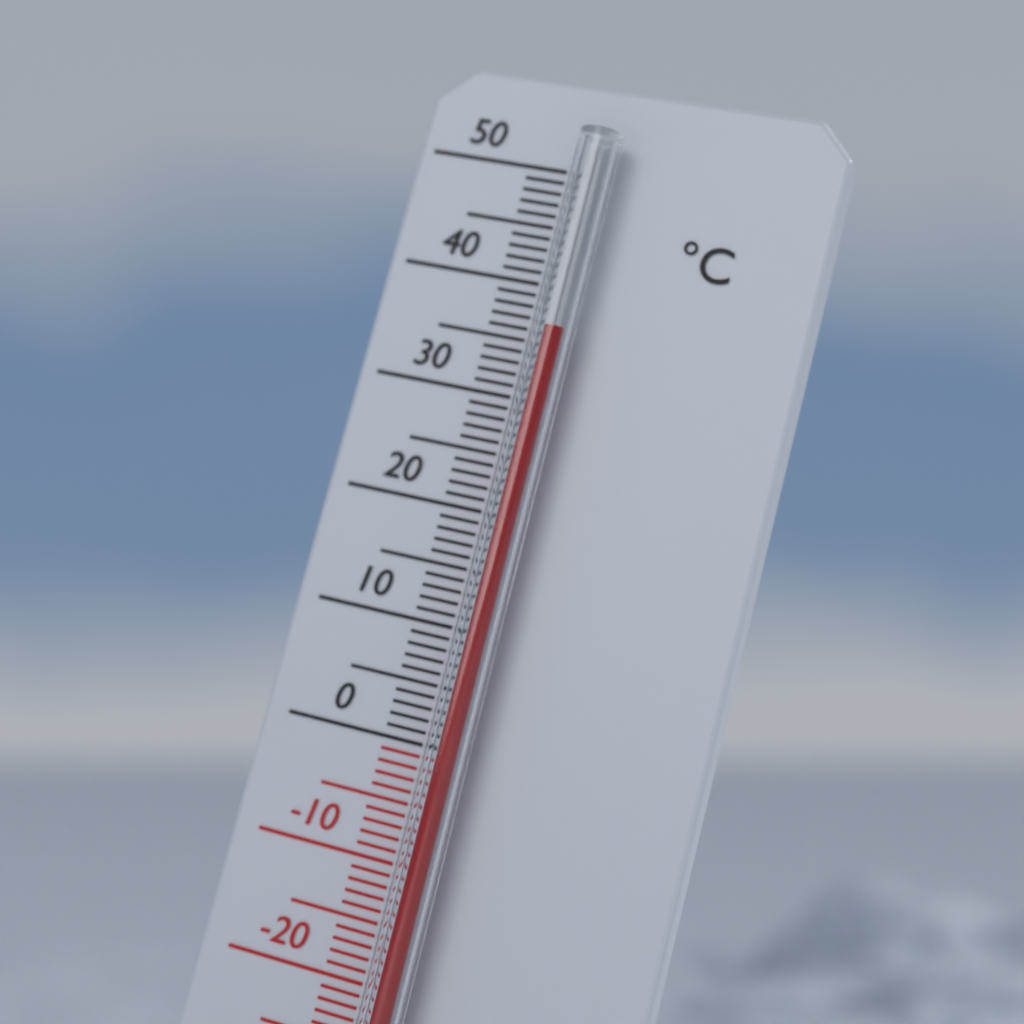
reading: 36 °C
